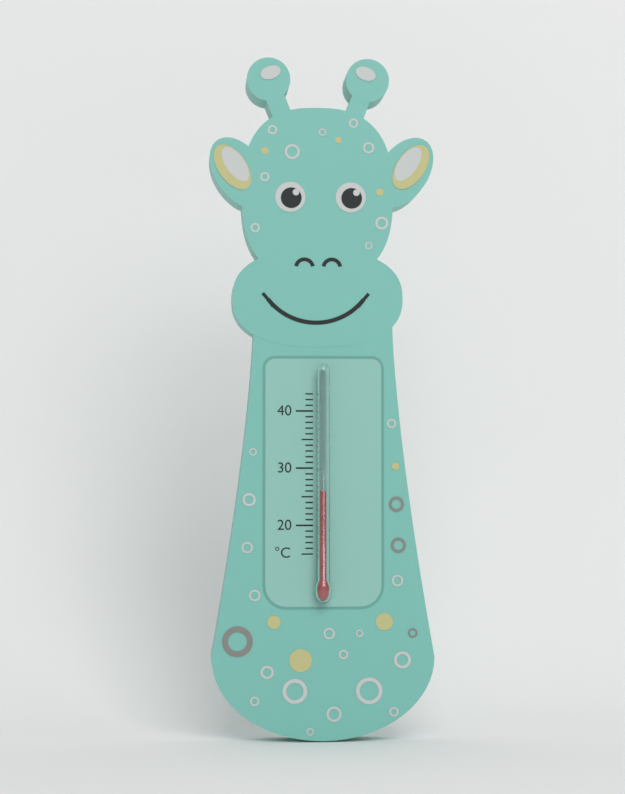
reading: 26 °C
